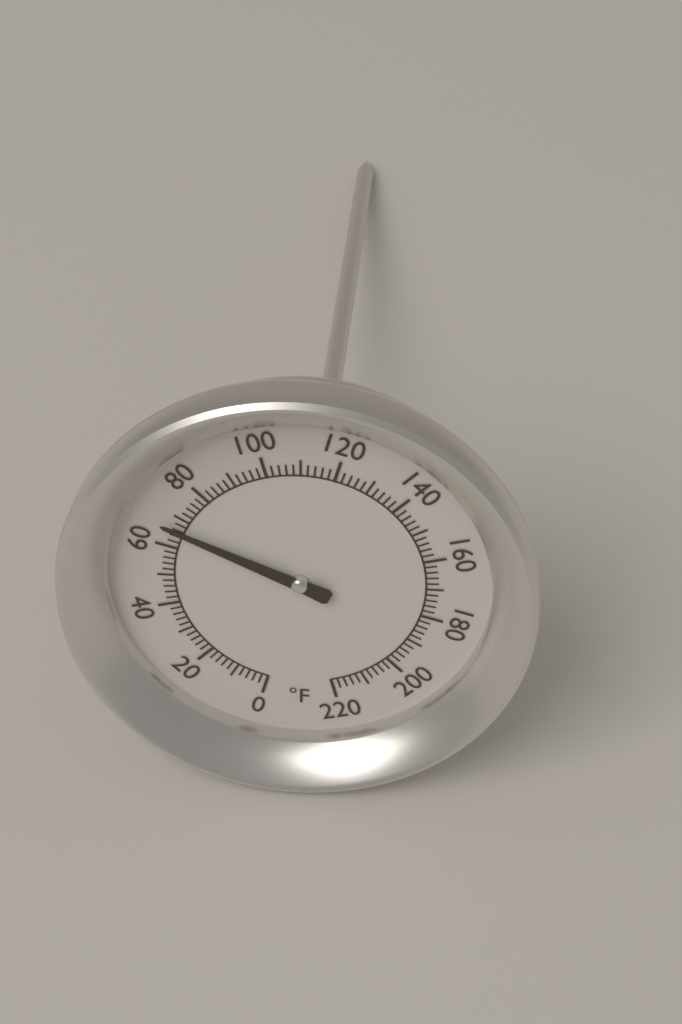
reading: 66 °F
